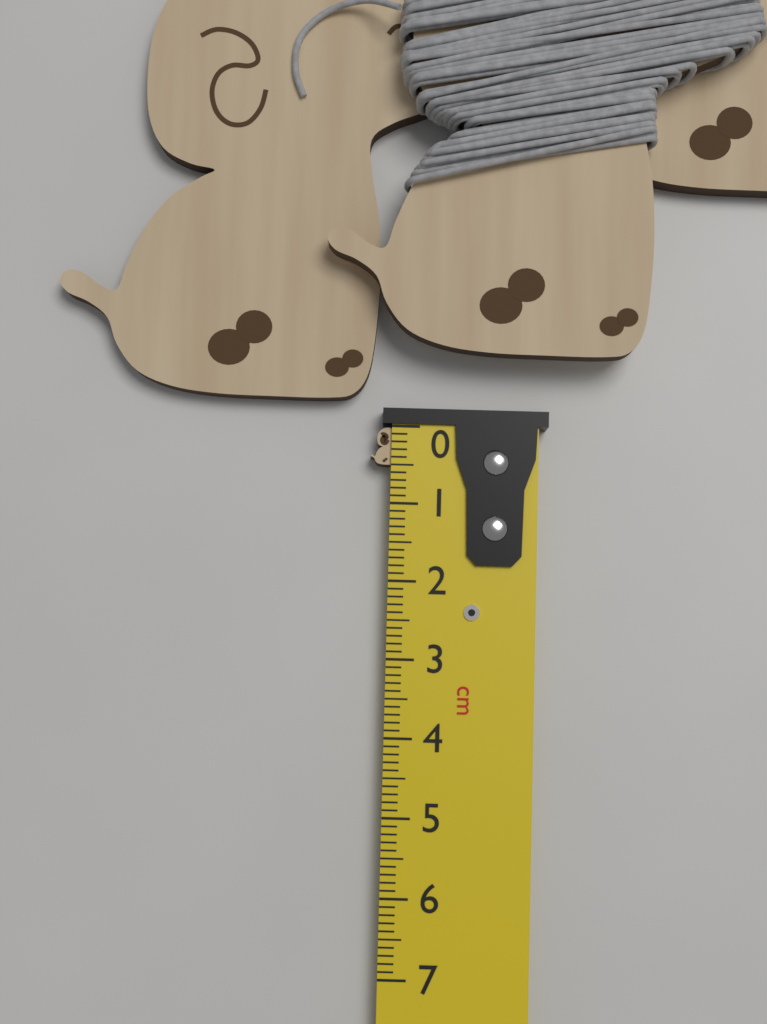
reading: 0.5 cm
